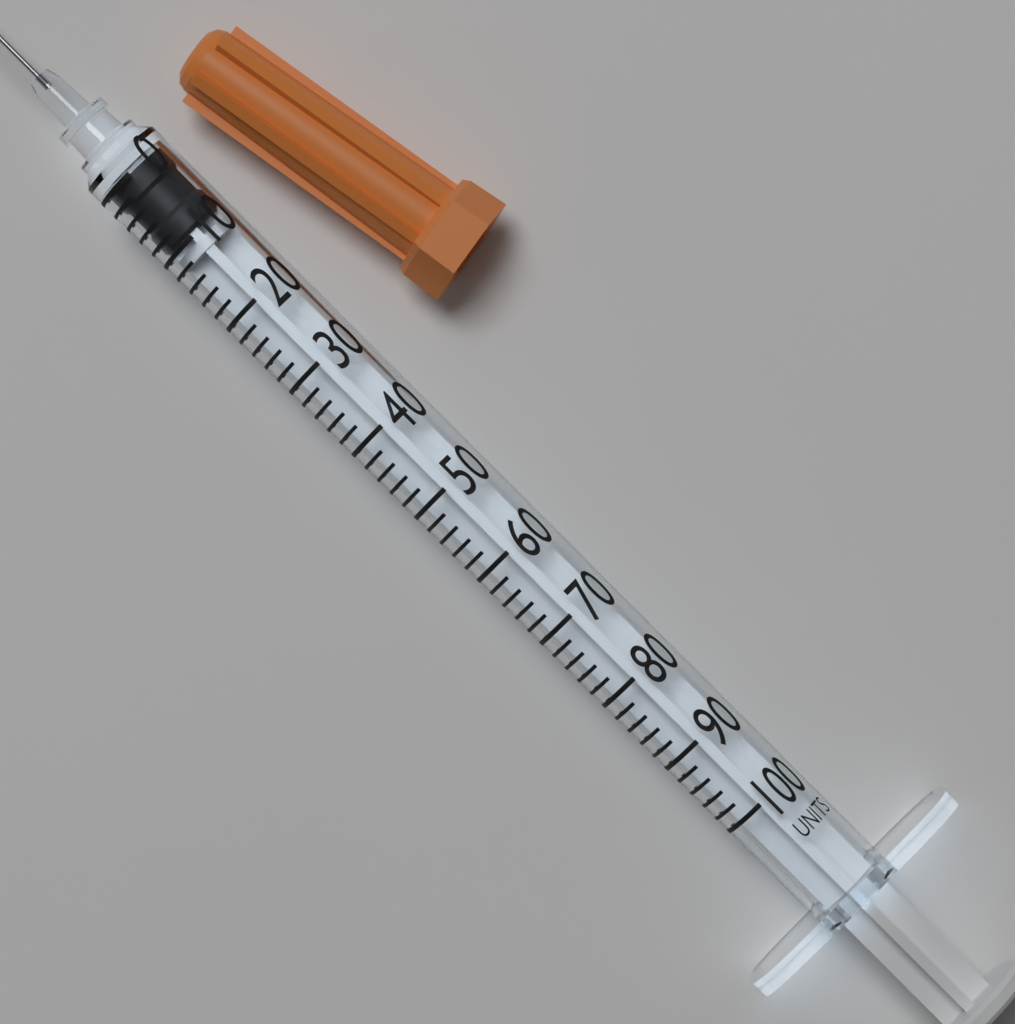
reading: 0 units
